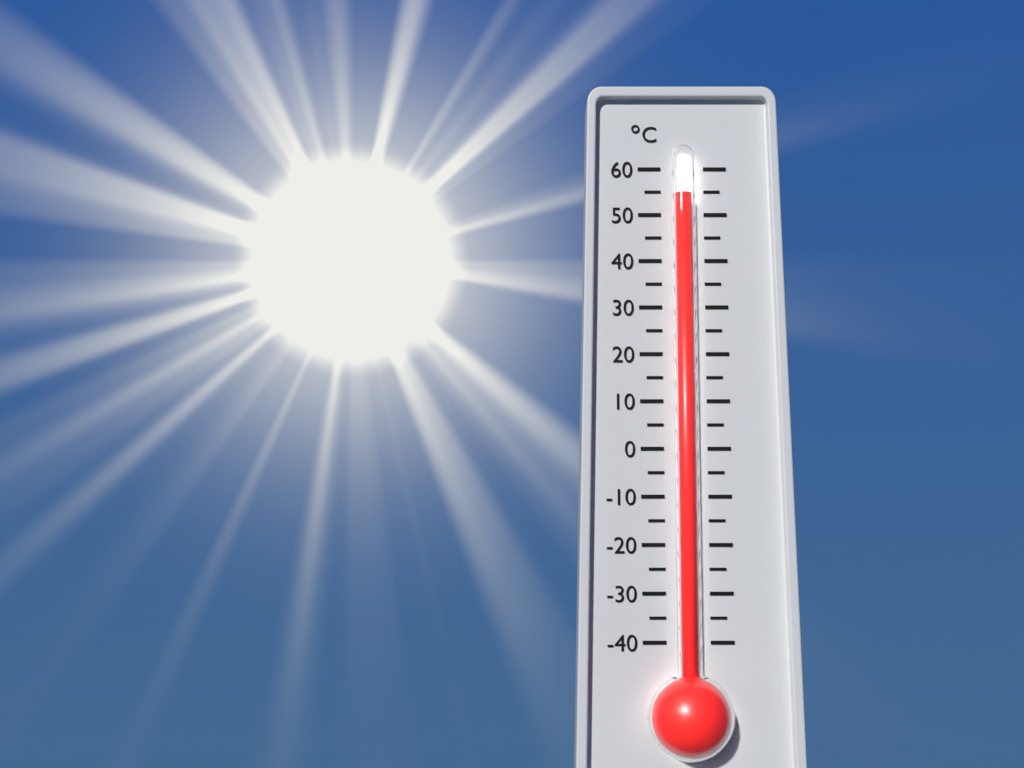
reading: 54 °C
